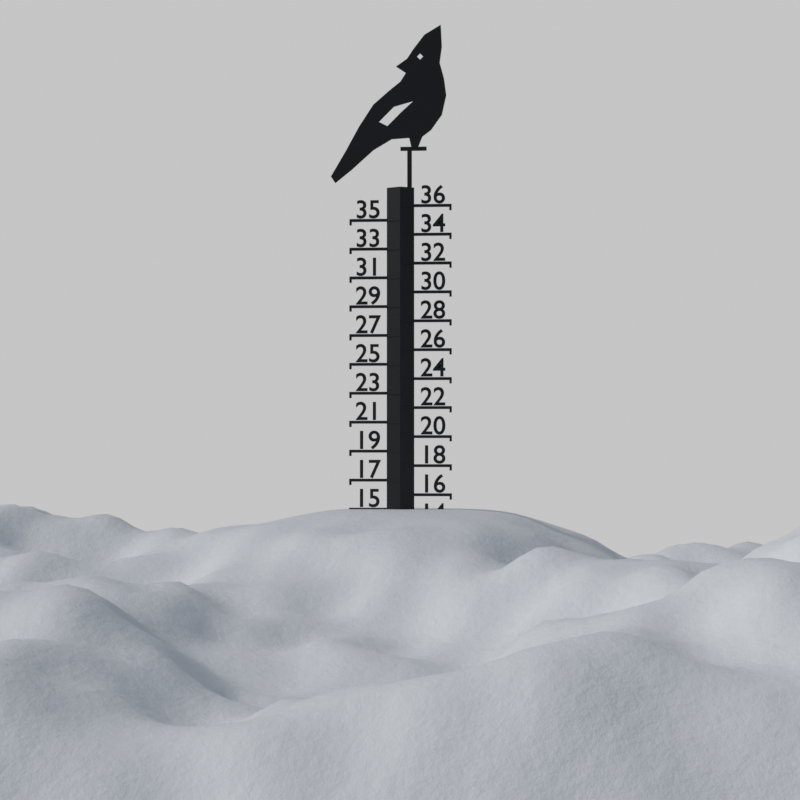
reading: 15 (no unit)
